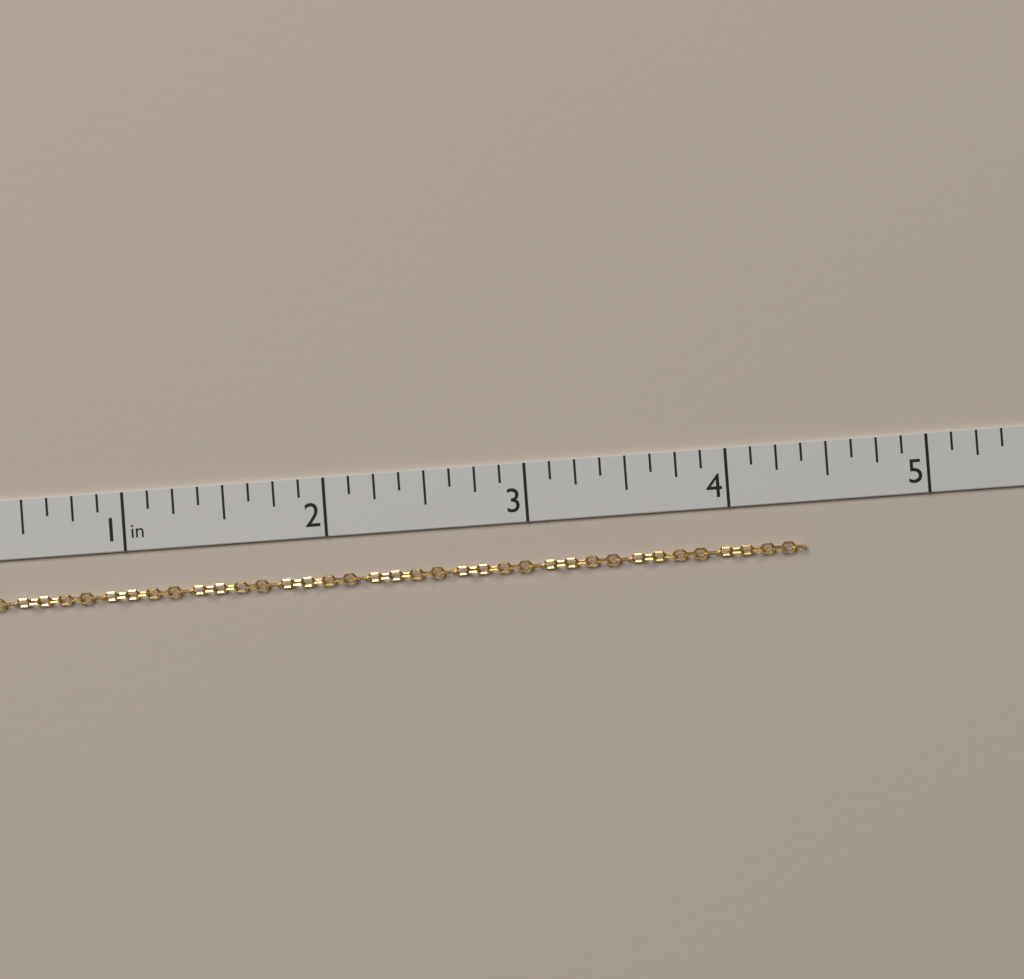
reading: 4.375 in
